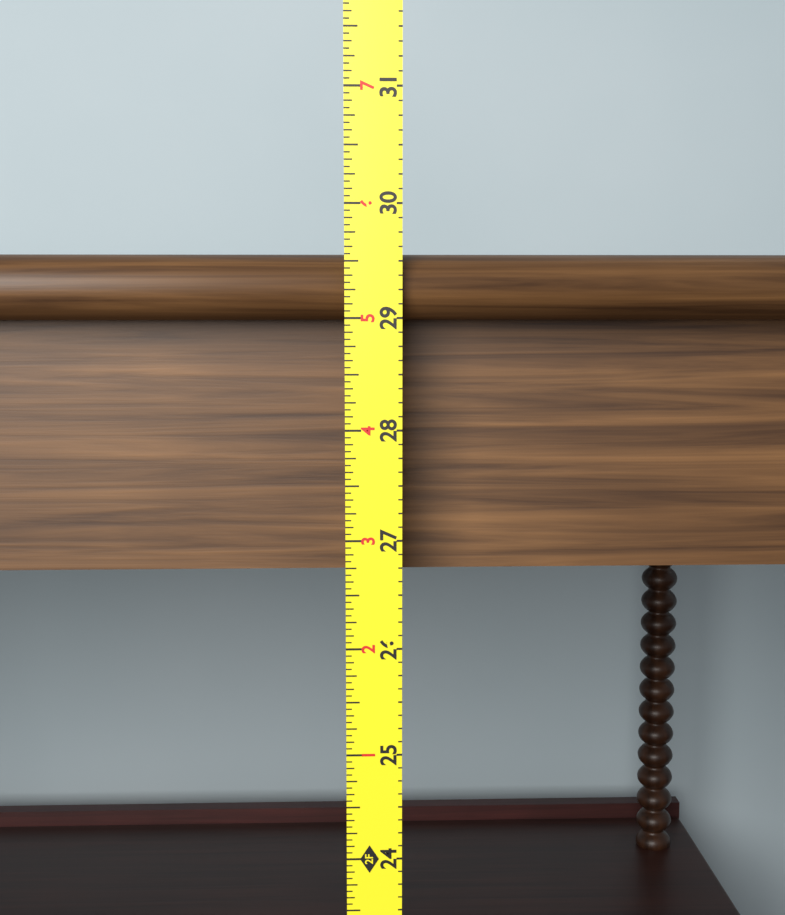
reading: 29.5625 in
